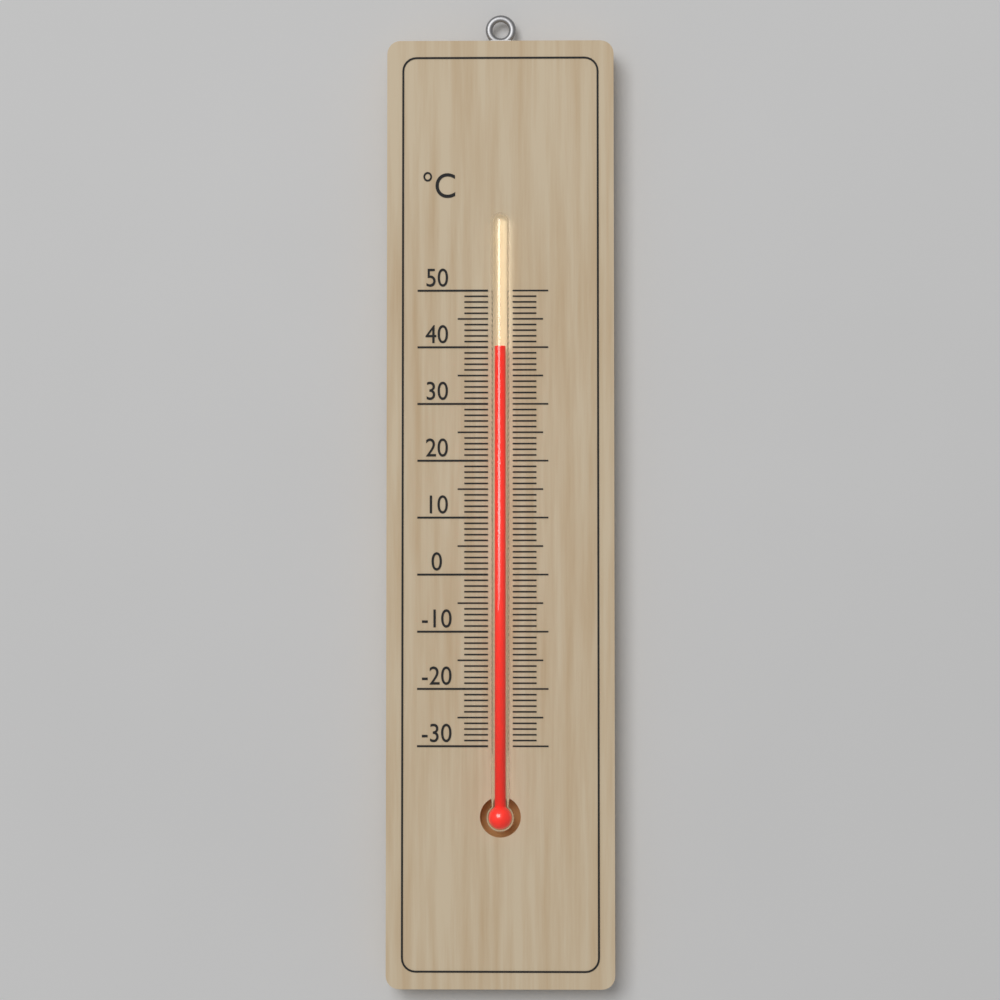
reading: 40 °C
